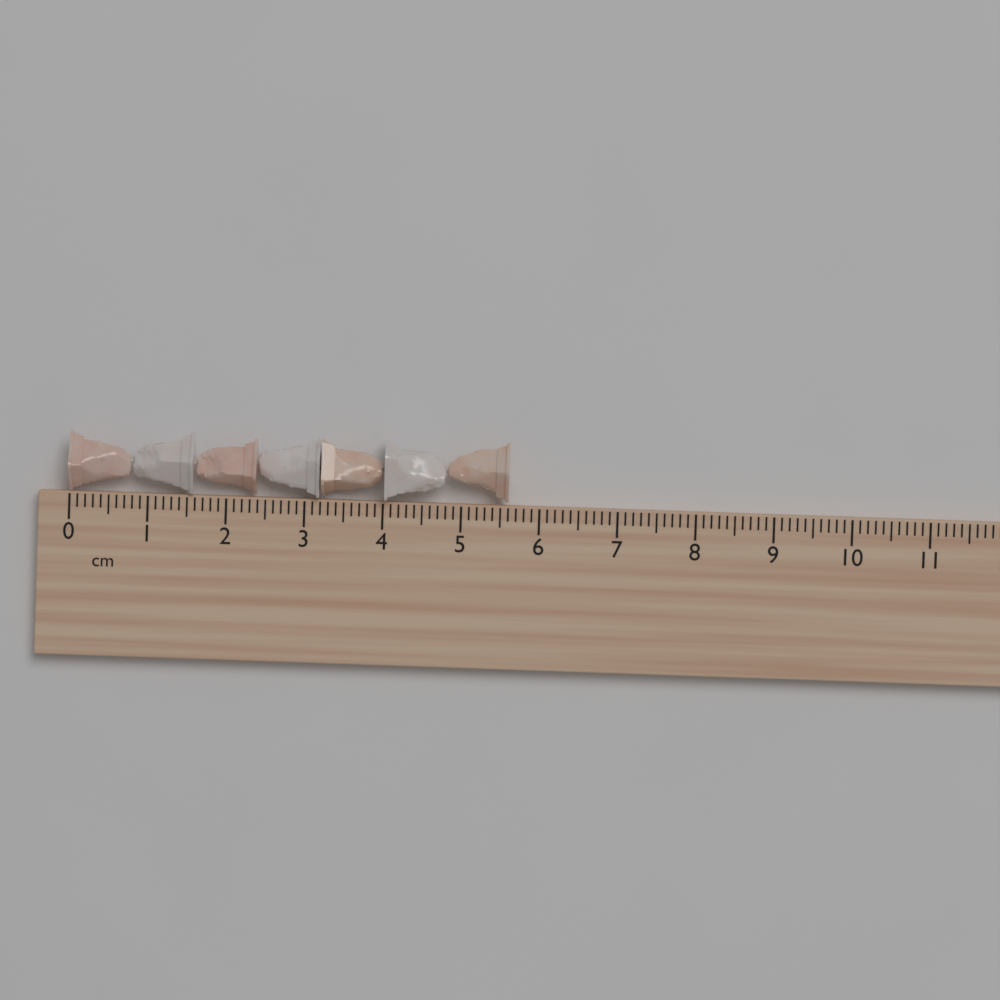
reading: 5.6 cm
